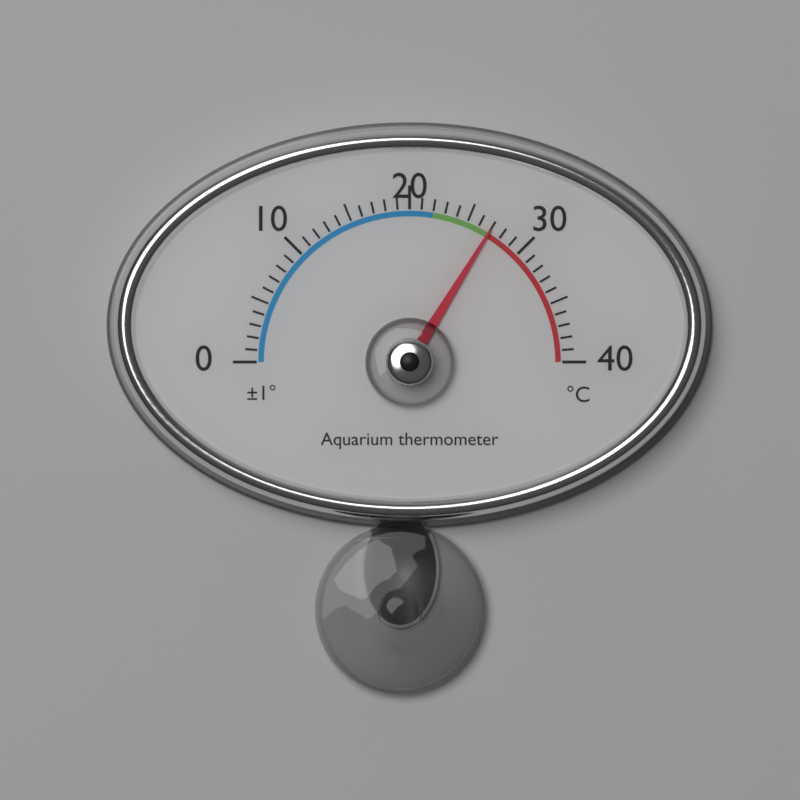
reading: 27 °C
